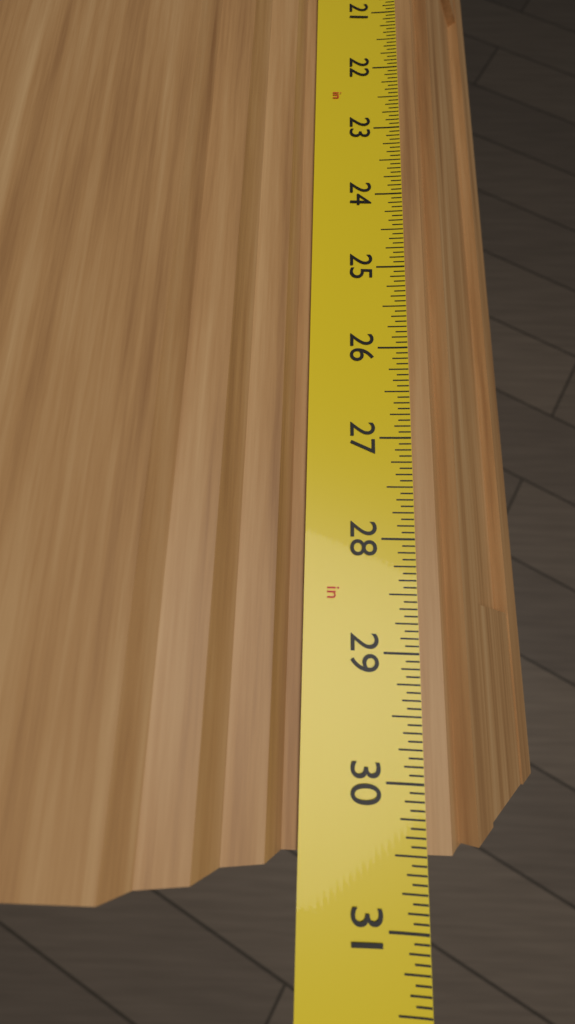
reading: 30.5000 in
